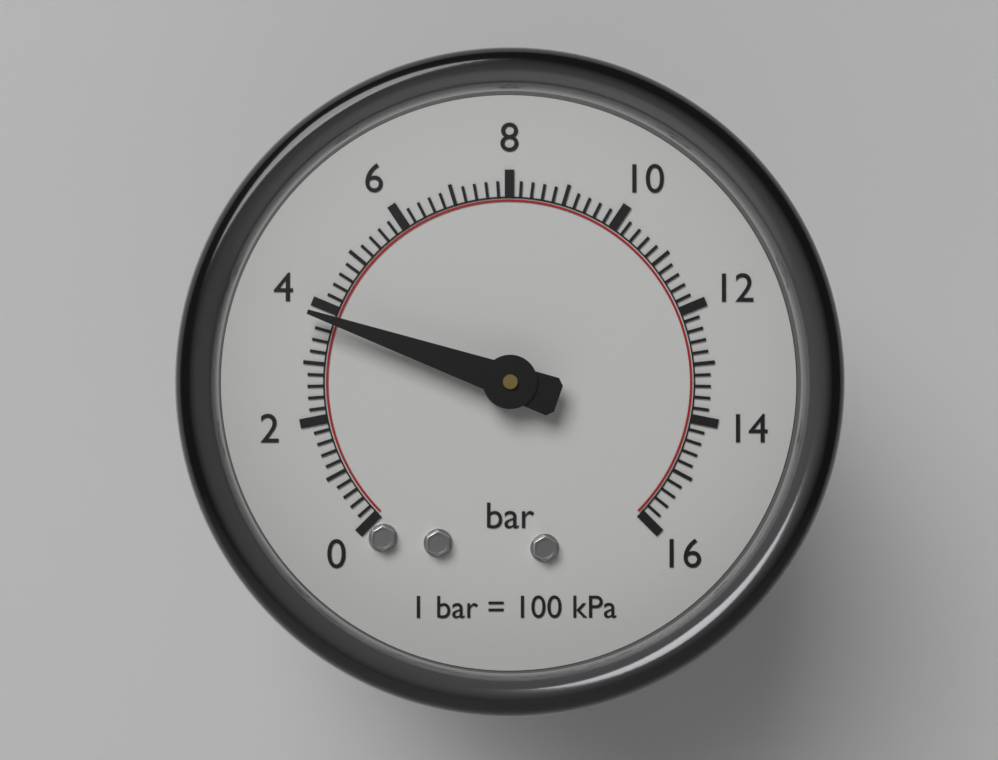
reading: 3.8 bar
